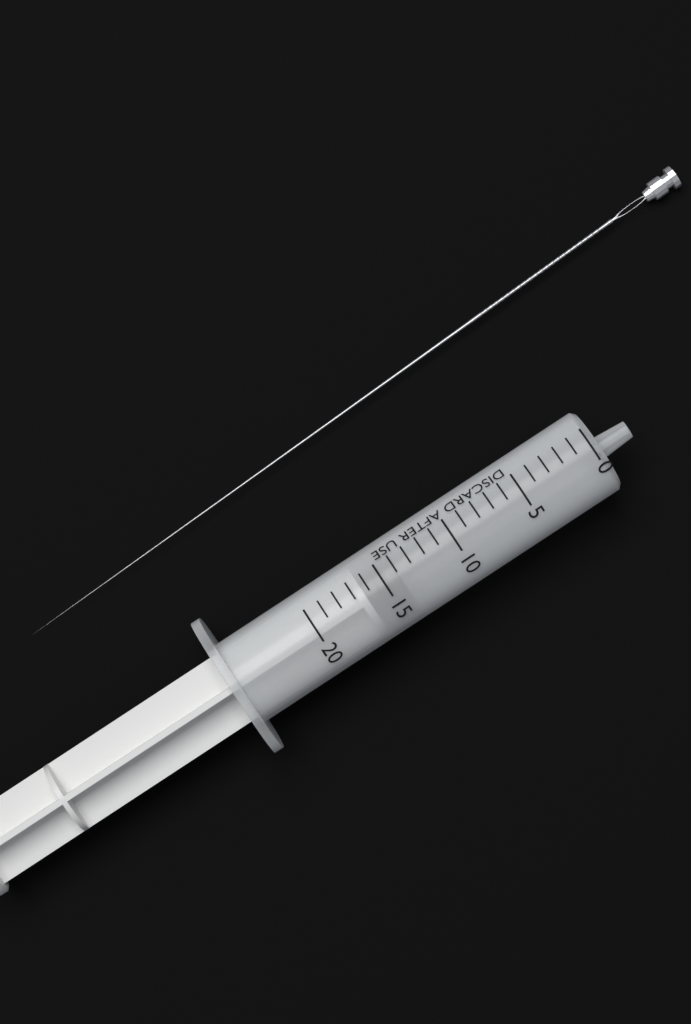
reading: 14 (no unit)
